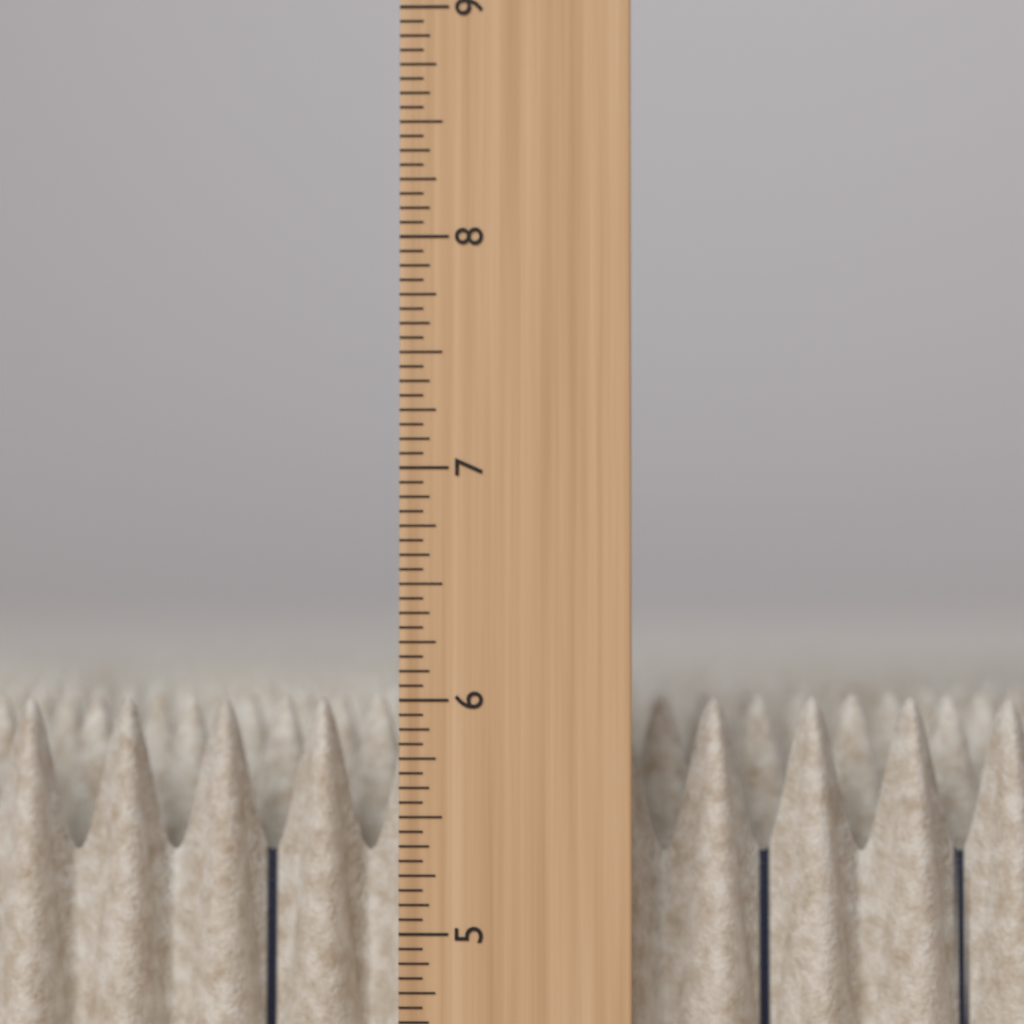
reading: 6.0000 in
